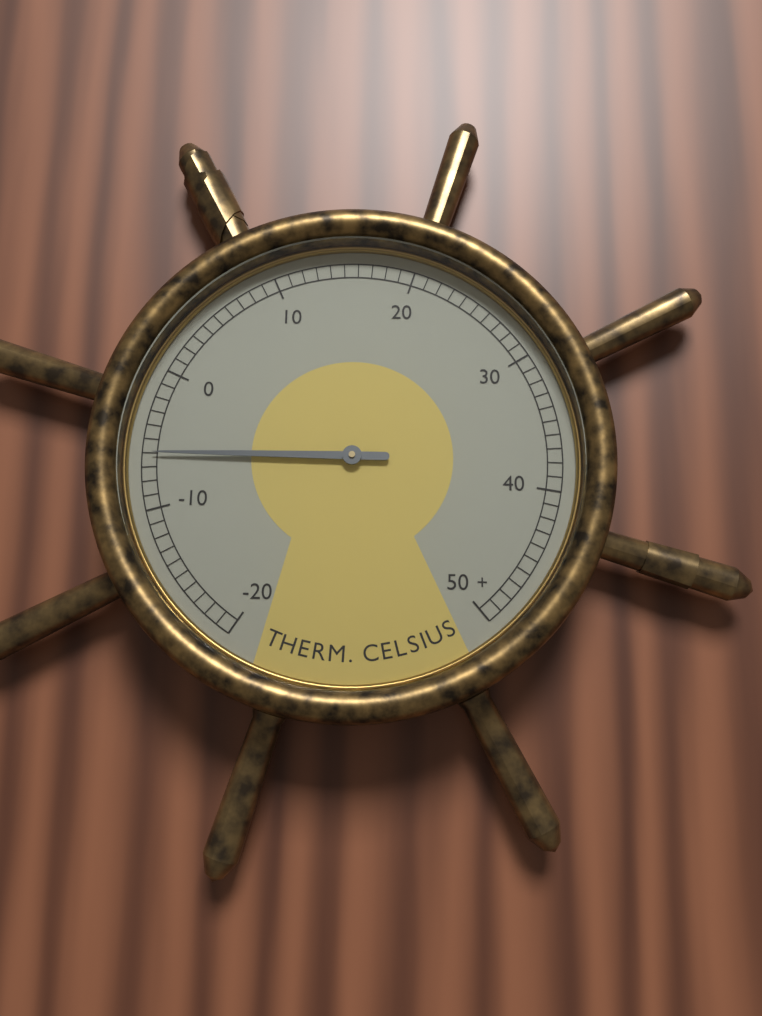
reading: -6 °C
